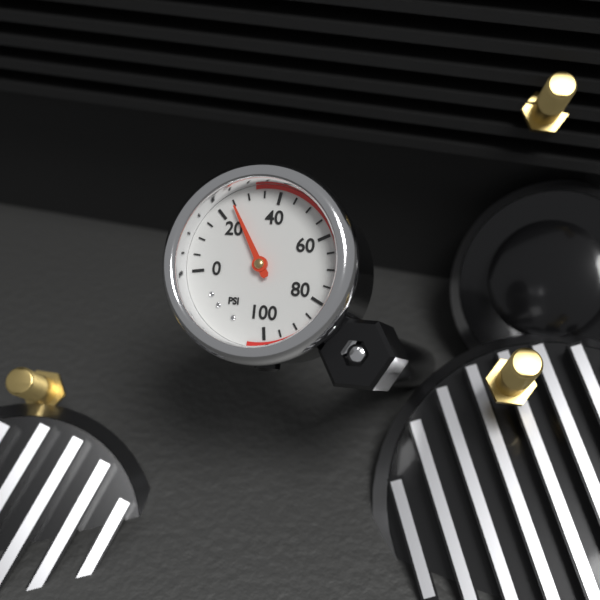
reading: 25 psi
